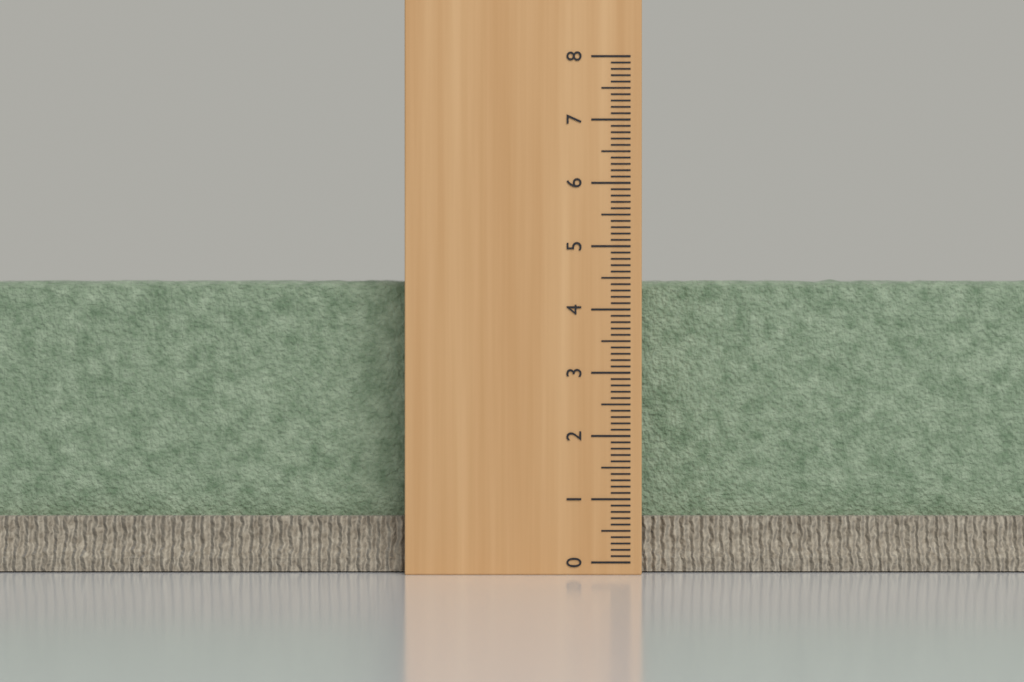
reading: 4.5 (no unit)
